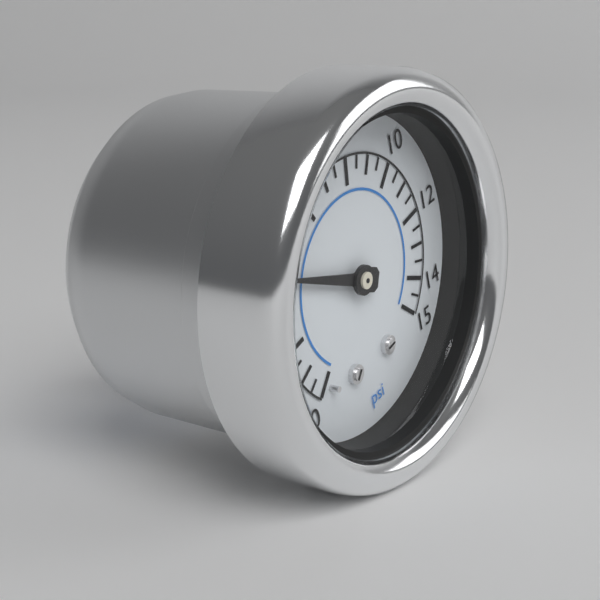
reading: 4.0 psi
